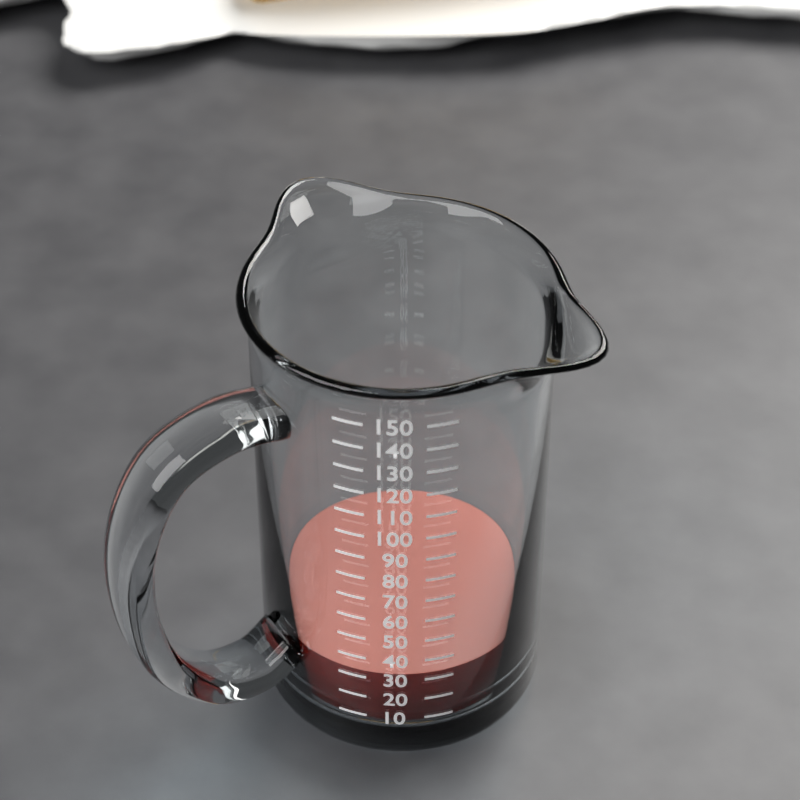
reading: 30 (no unit)
